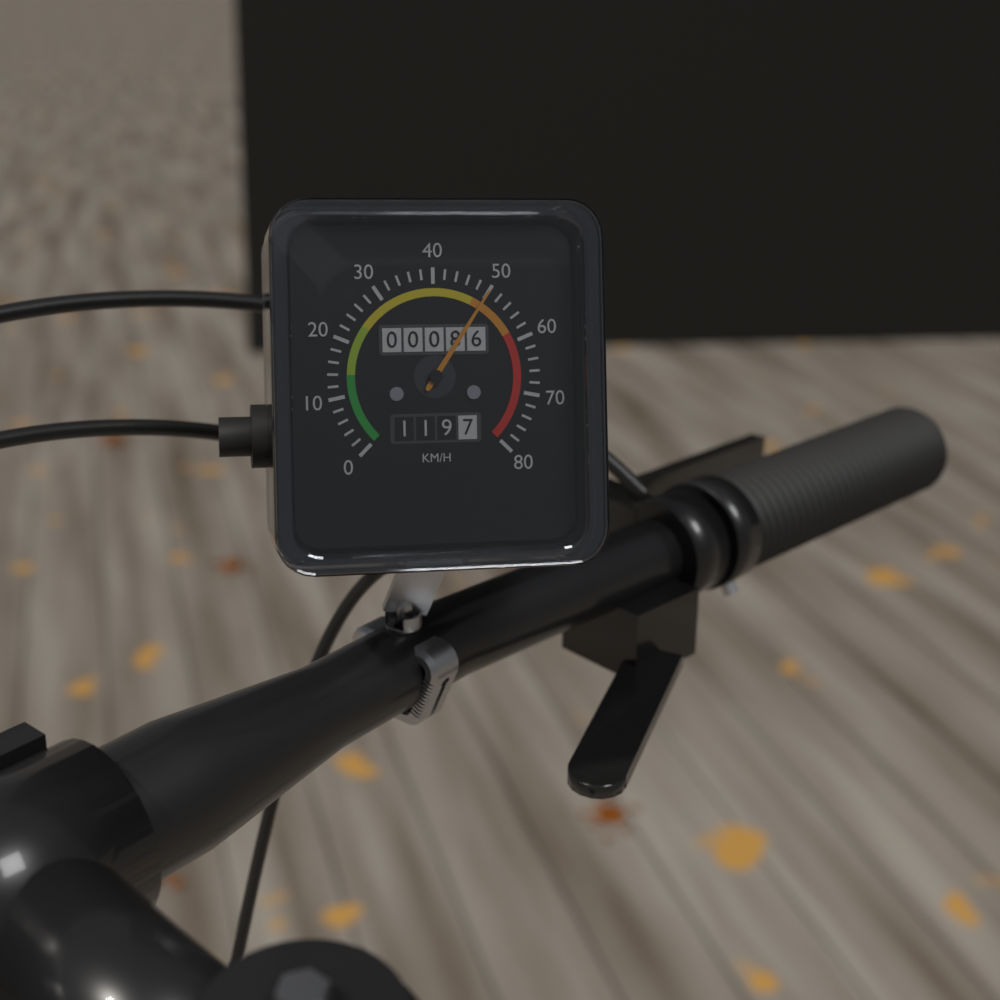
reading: 50 km/h
